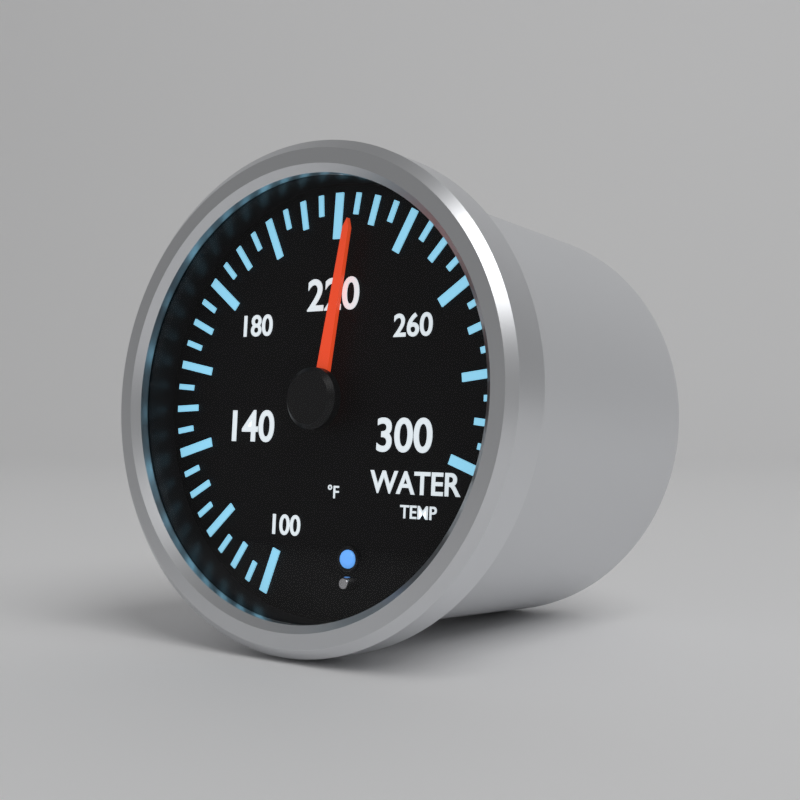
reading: 225 °F
